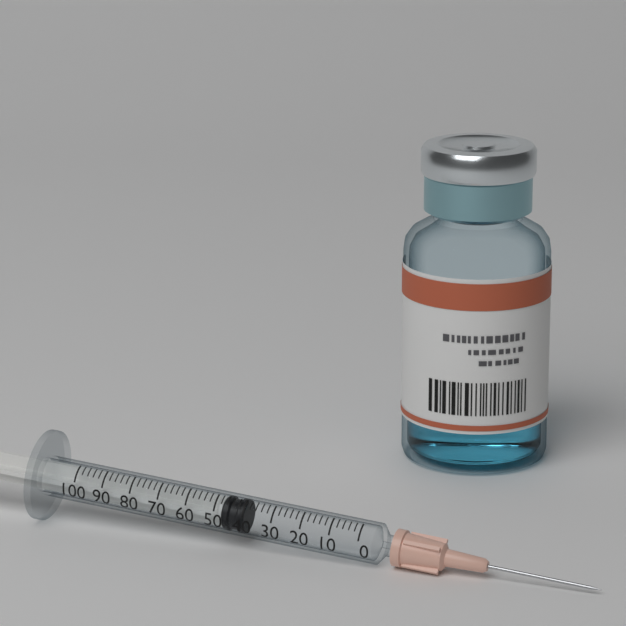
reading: 40 (no unit)
